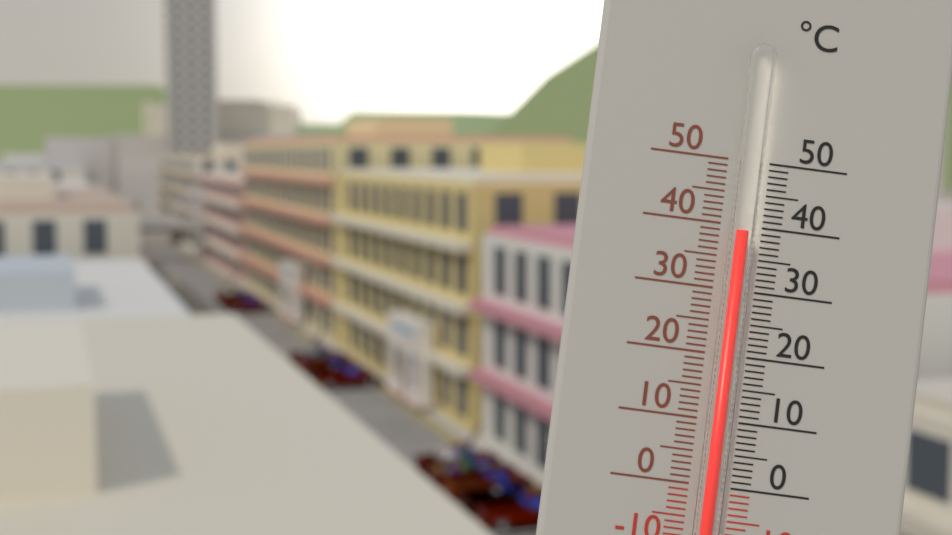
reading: 39 °C
